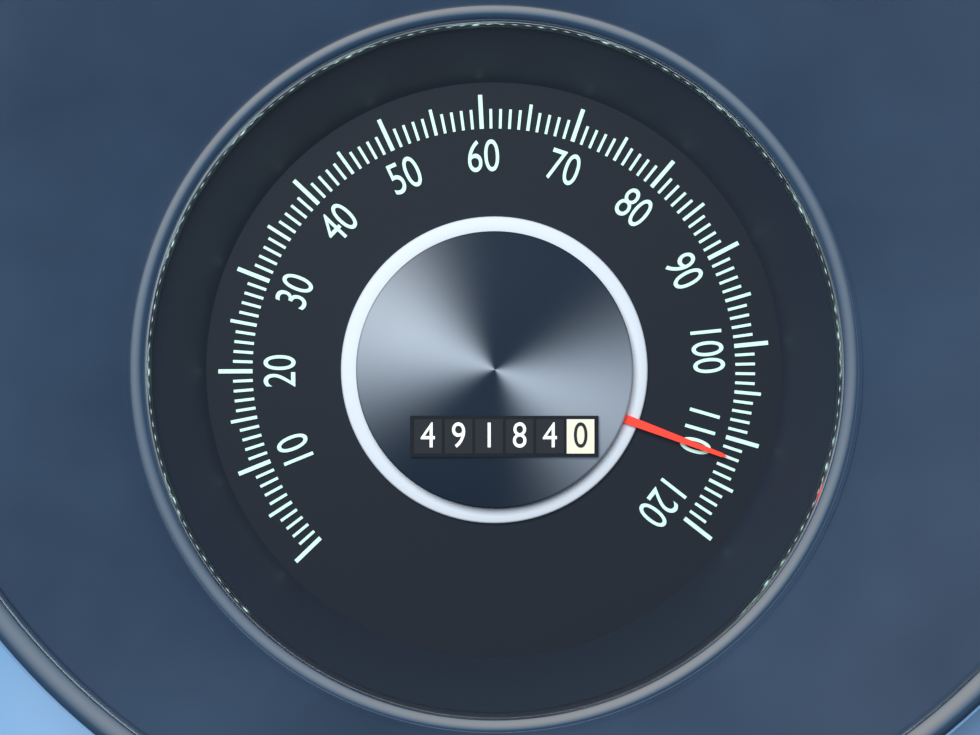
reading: 112 (no unit)
